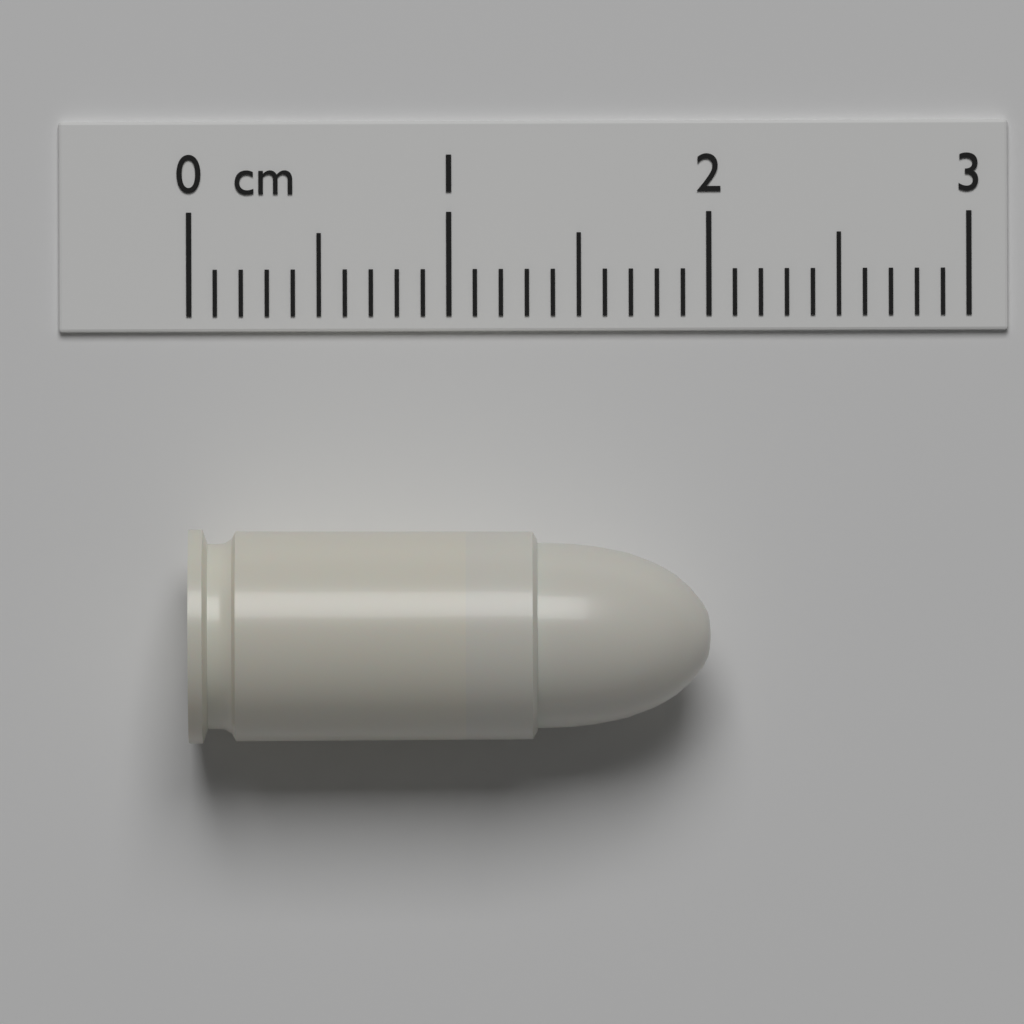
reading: 2.0 cm
